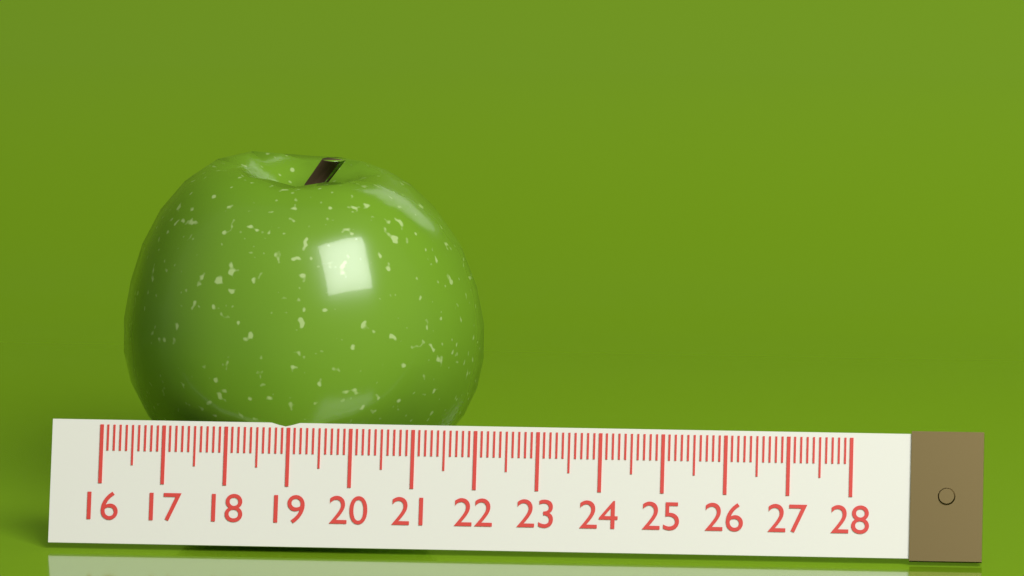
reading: 21.9 (no unit)
